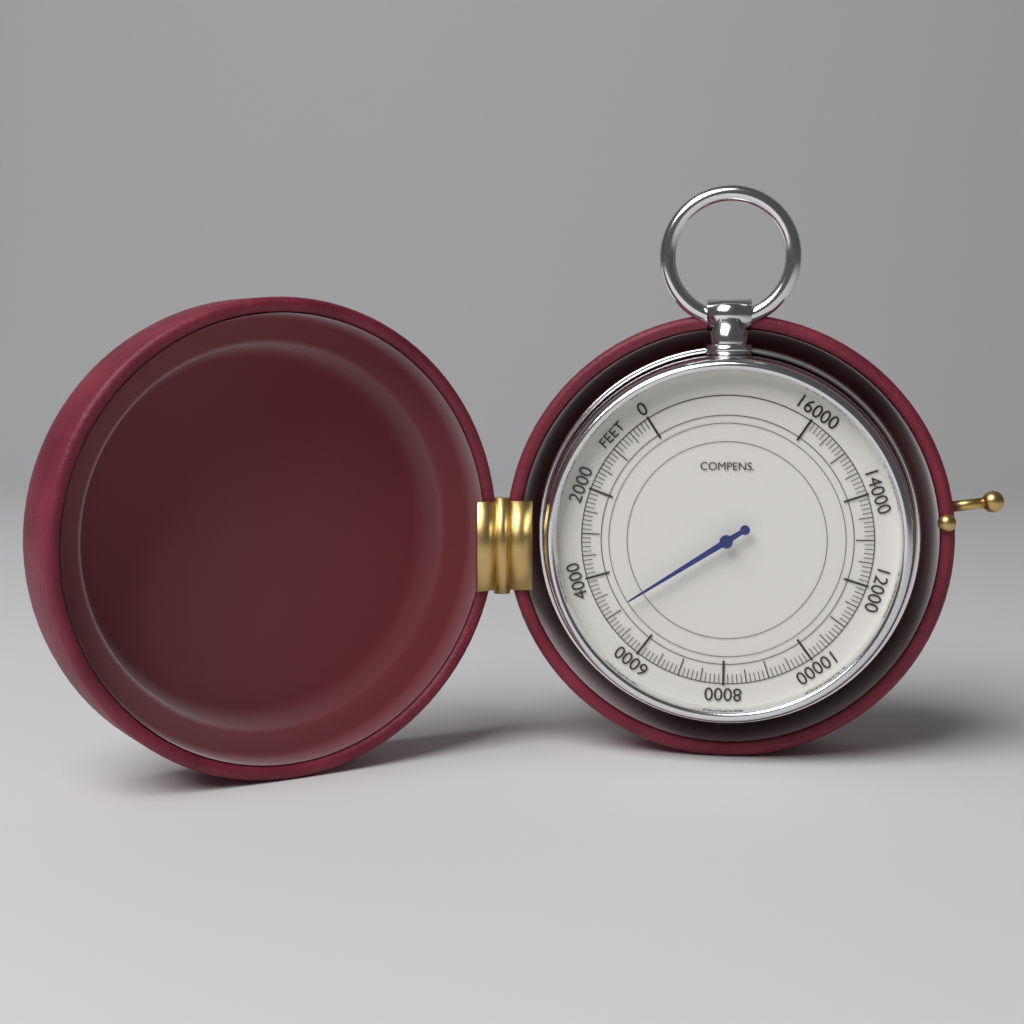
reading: 4900 feet
